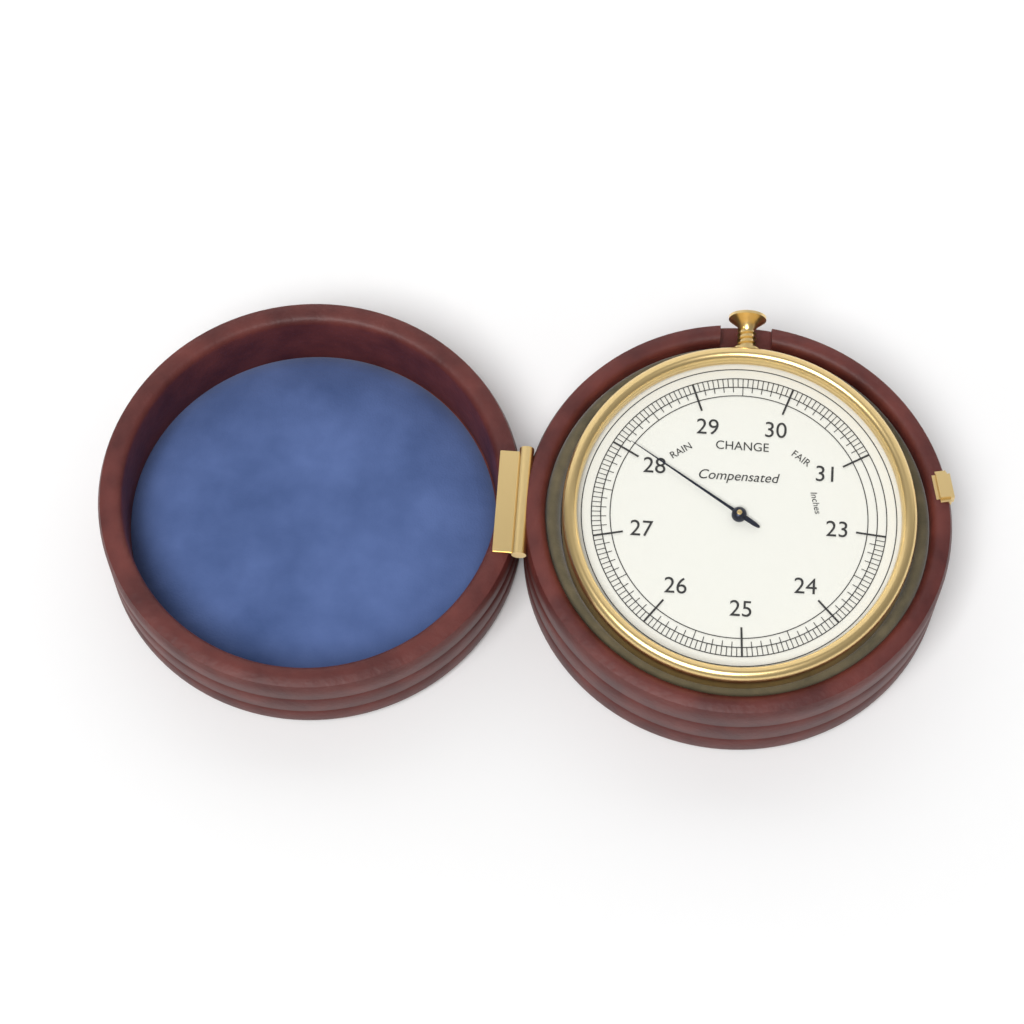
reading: 28.10 inches
